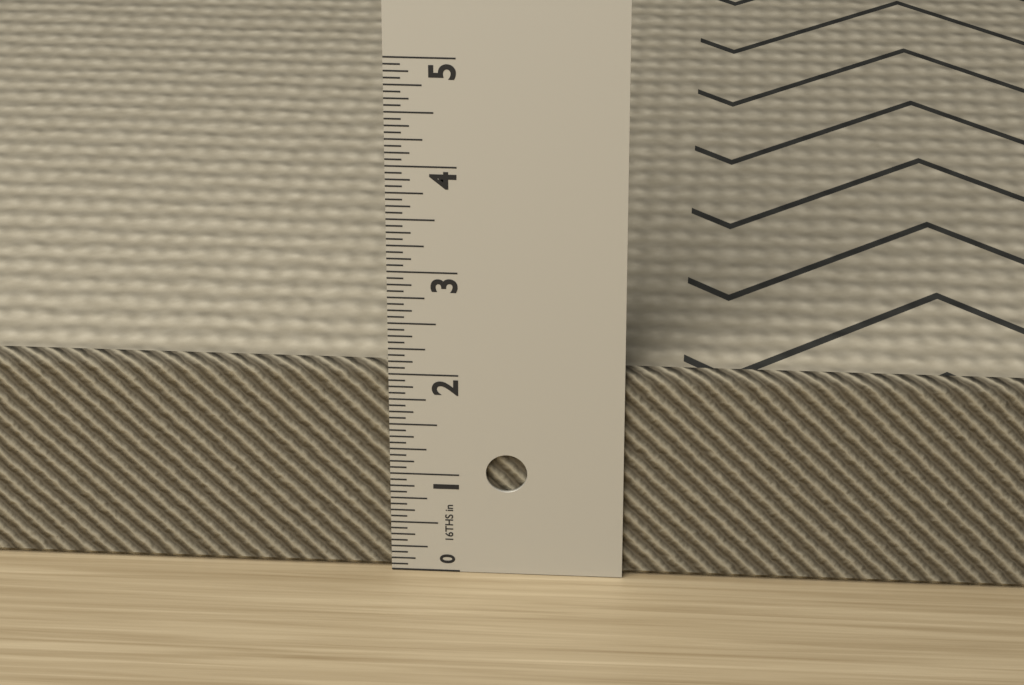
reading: 2.0625 in
